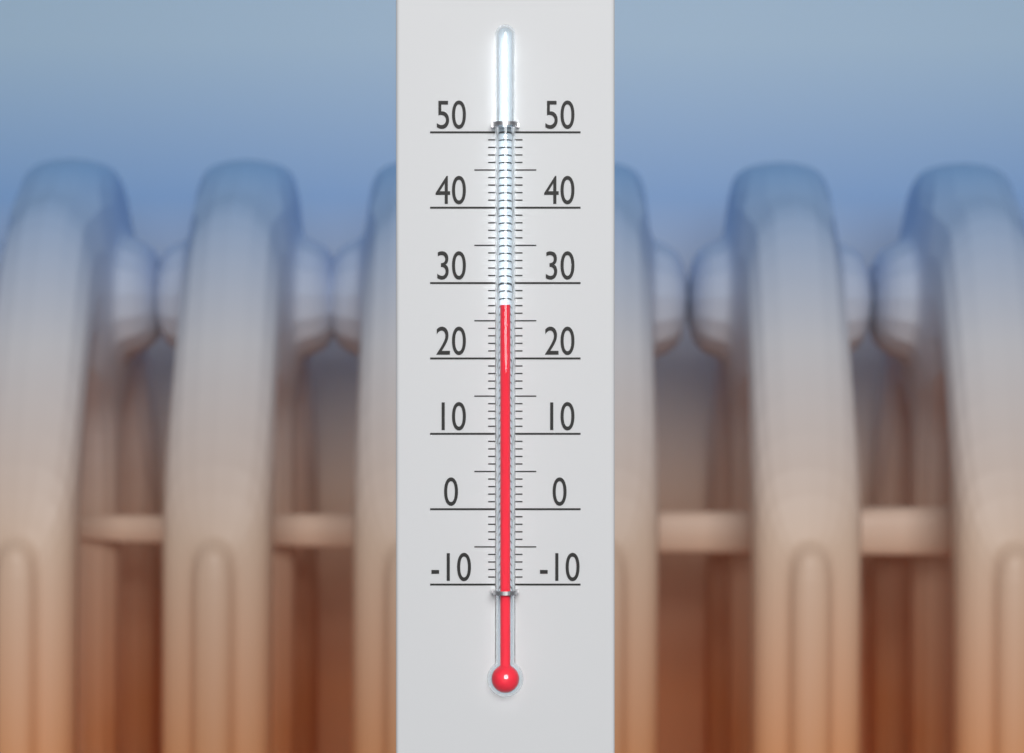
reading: 27 (no unit)
